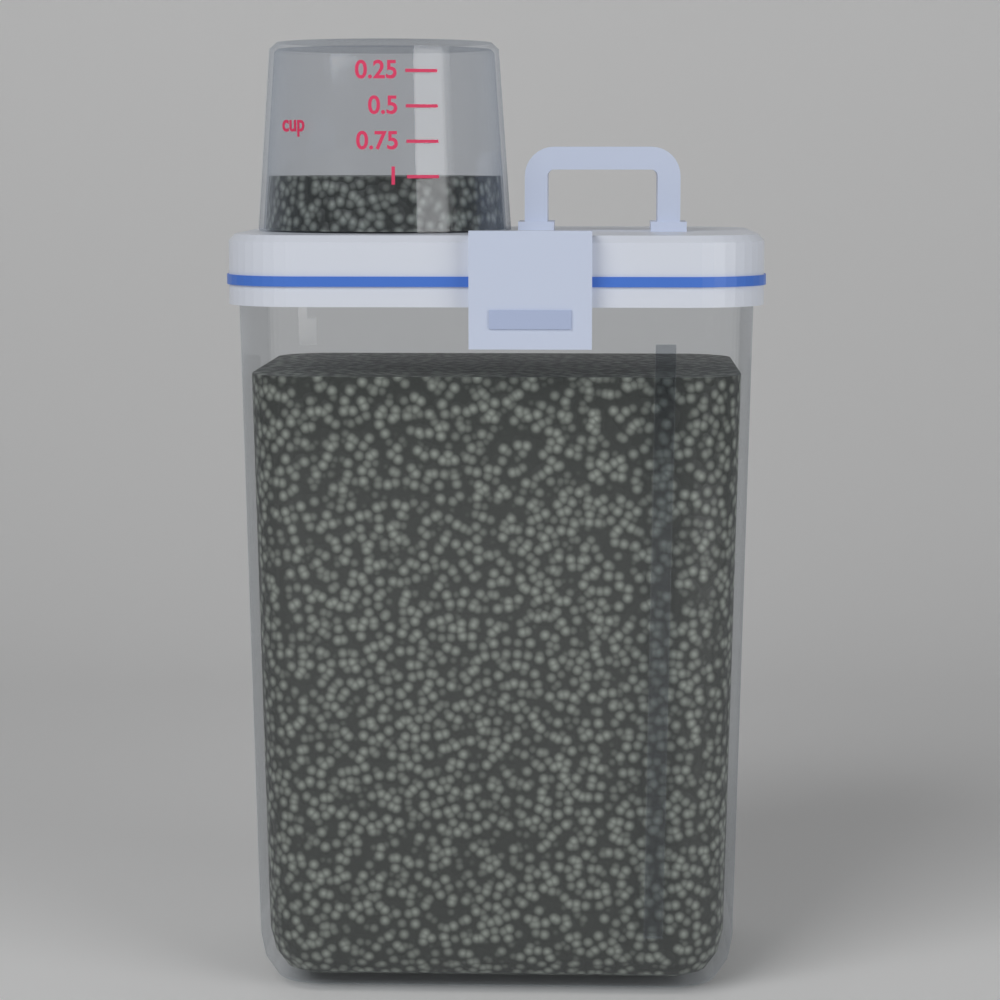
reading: 1.00 cup
